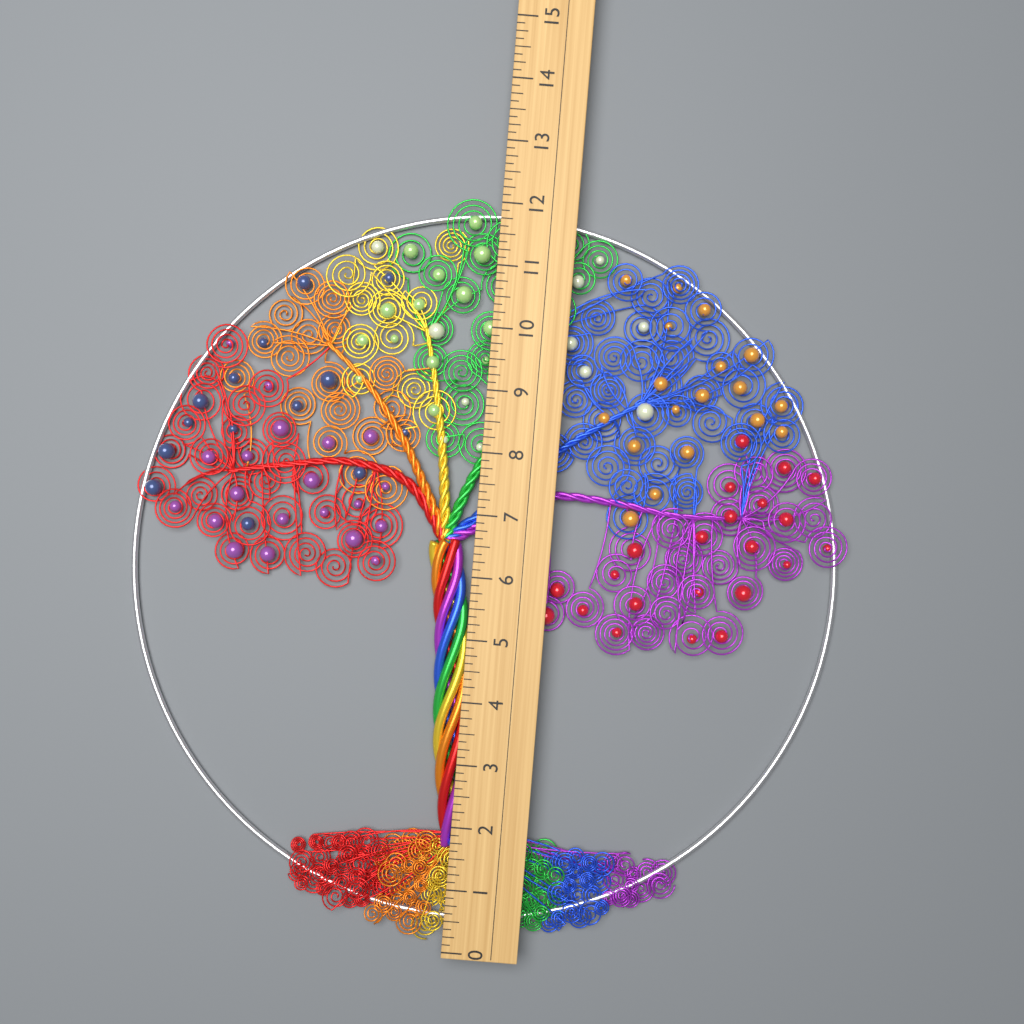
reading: 12.125 (no unit)
